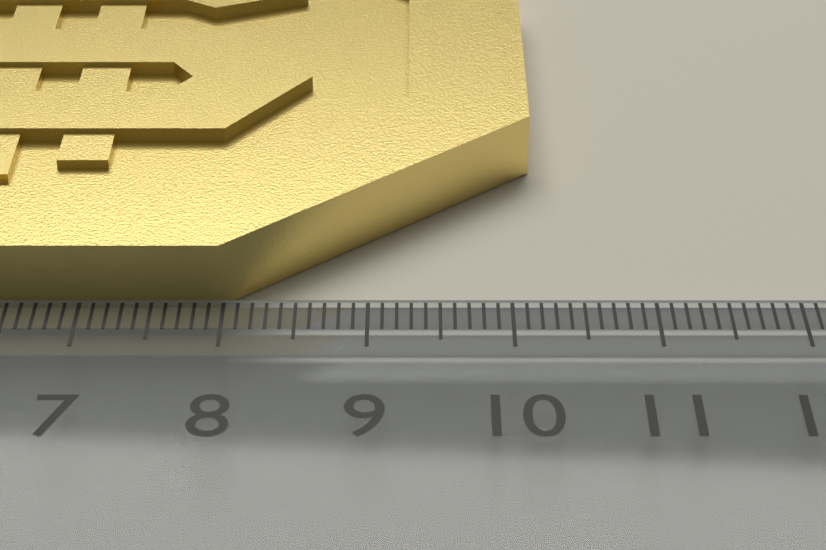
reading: 10.2 cm
